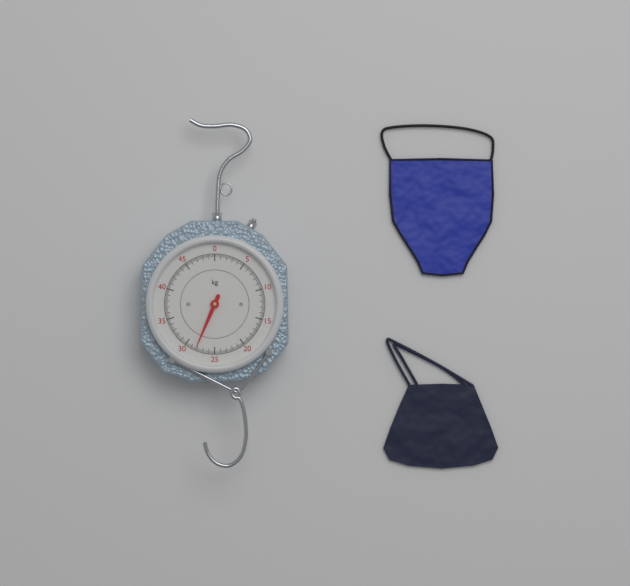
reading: 28.2 kg
